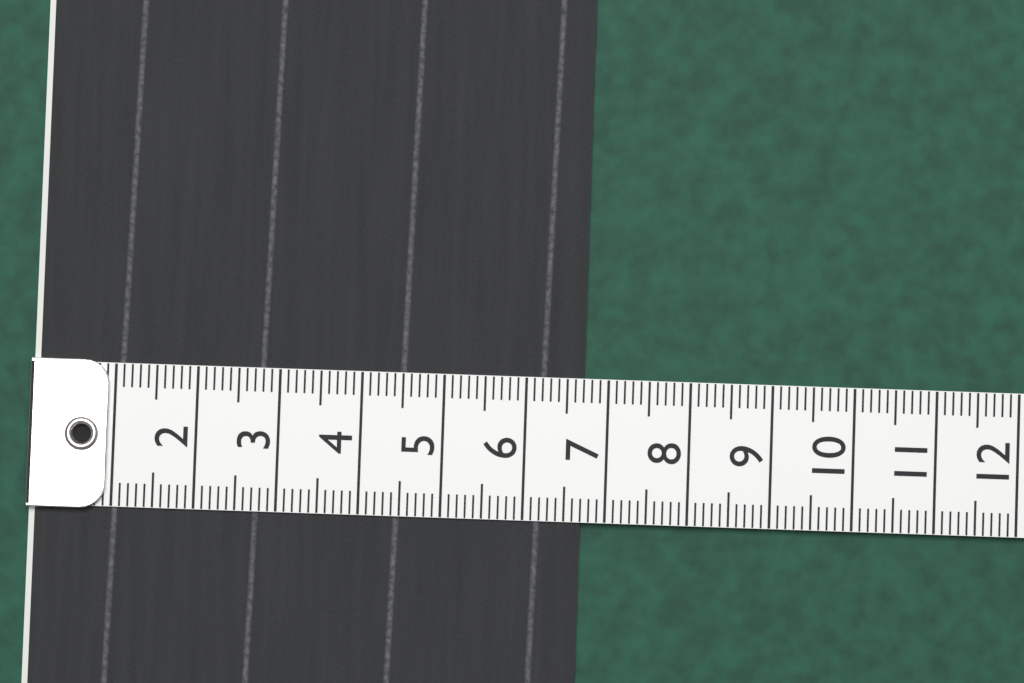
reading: 6.7 (no unit)
